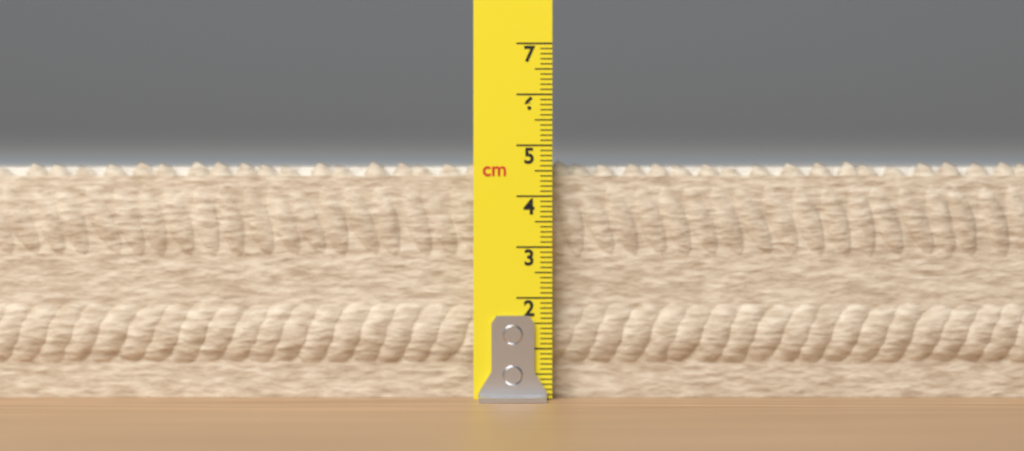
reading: 4.7 cm
